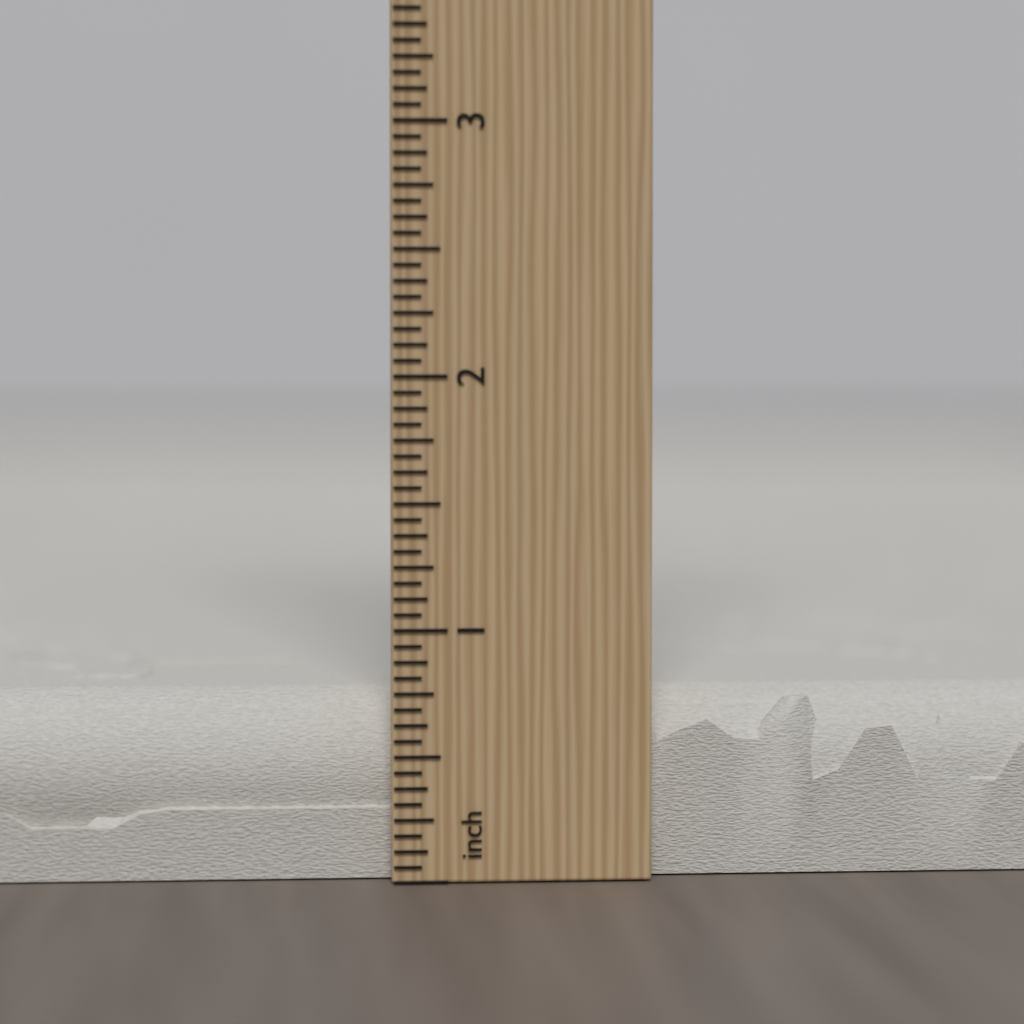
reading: 0.7500 inch
